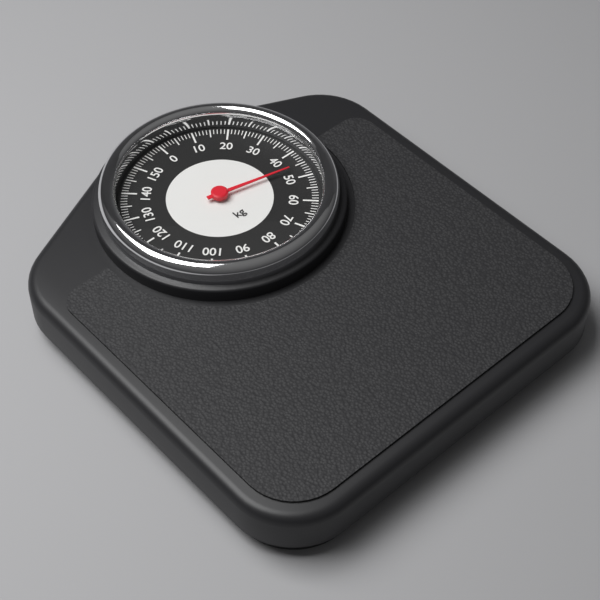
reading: 46 kg
